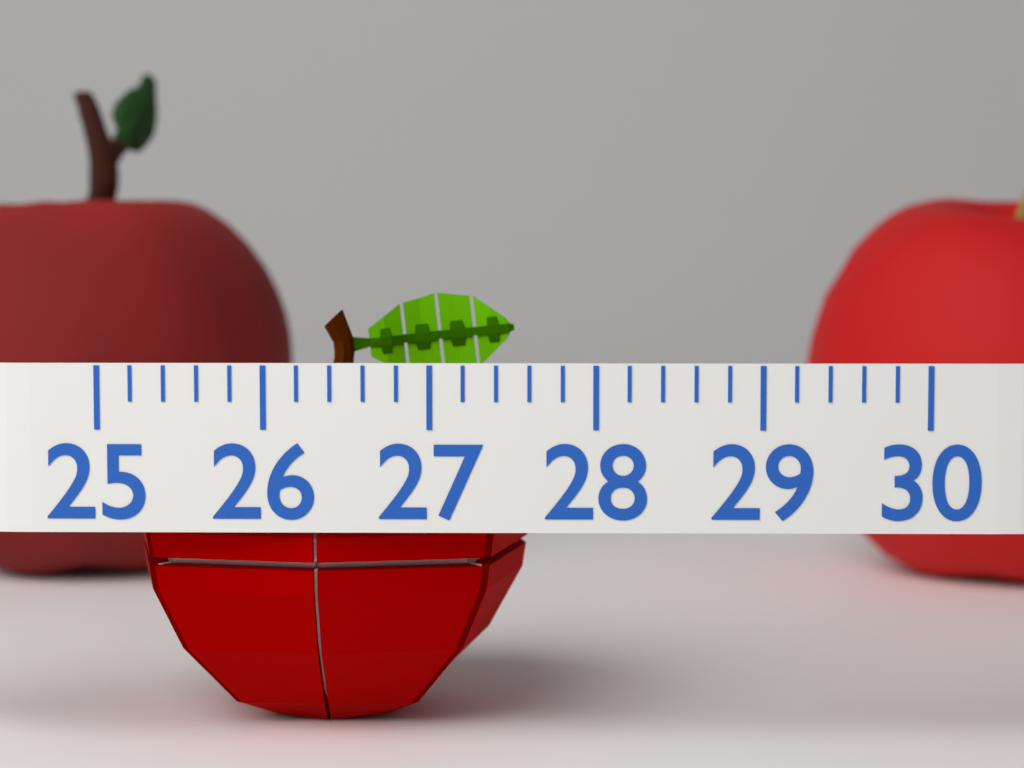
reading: 27.6 (no unit)
